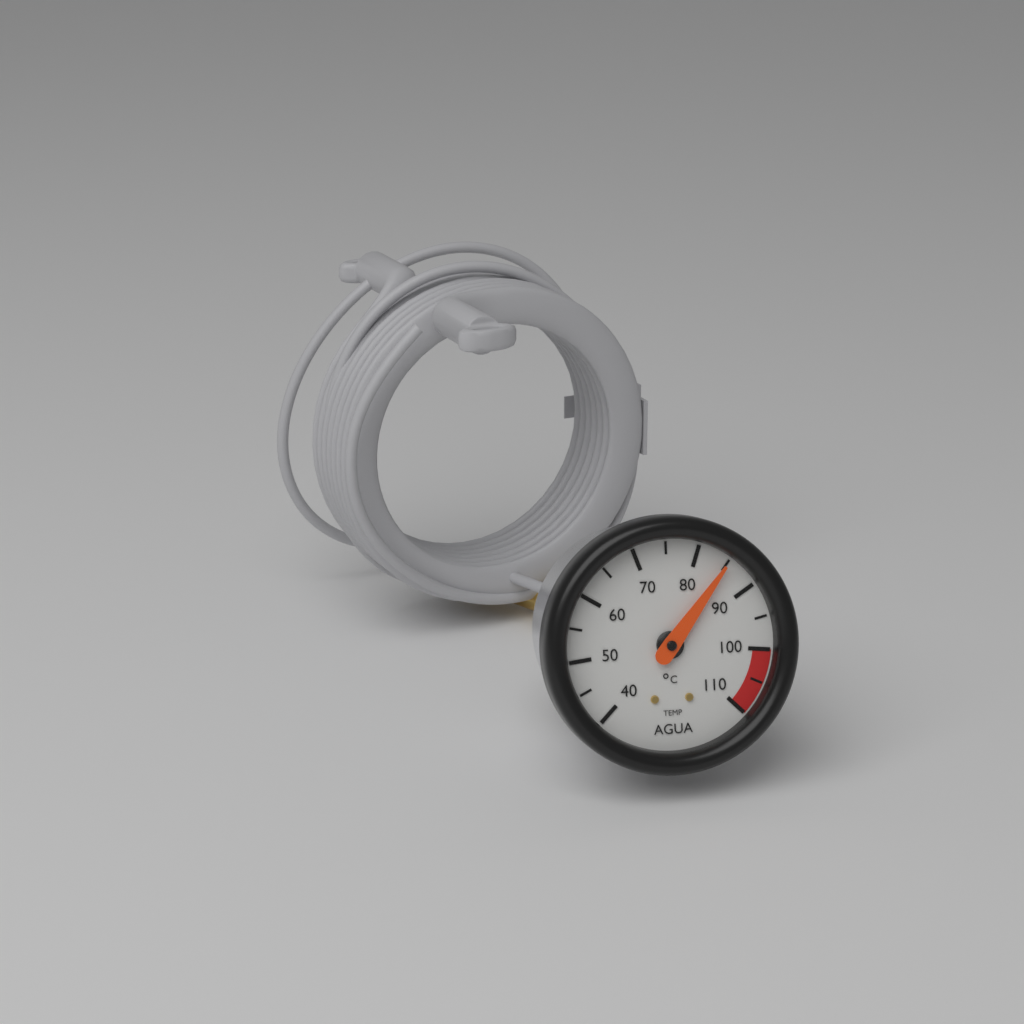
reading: 85 °C
